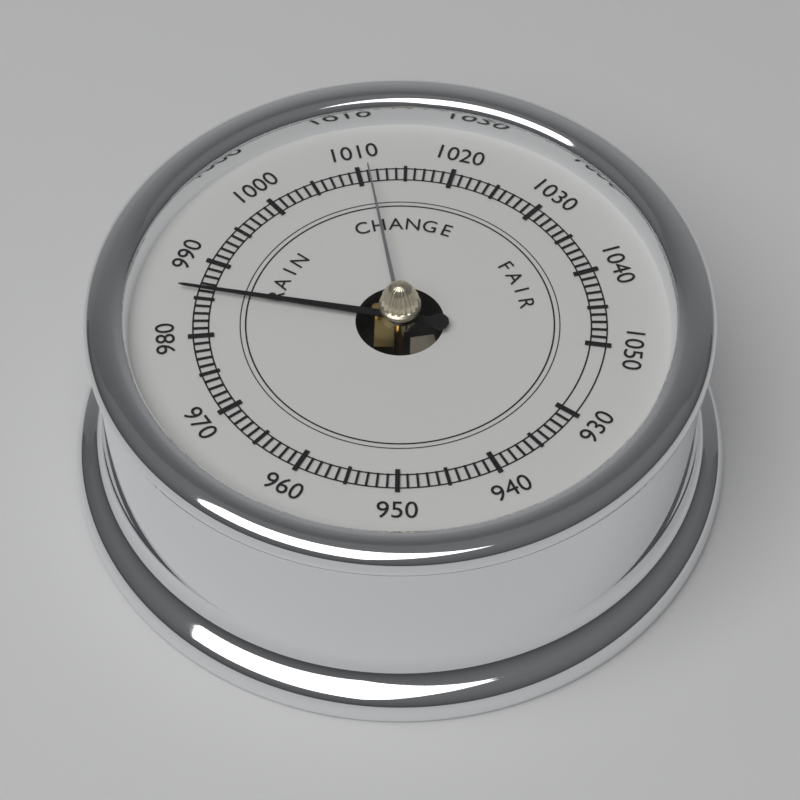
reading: 986 (no unit)
